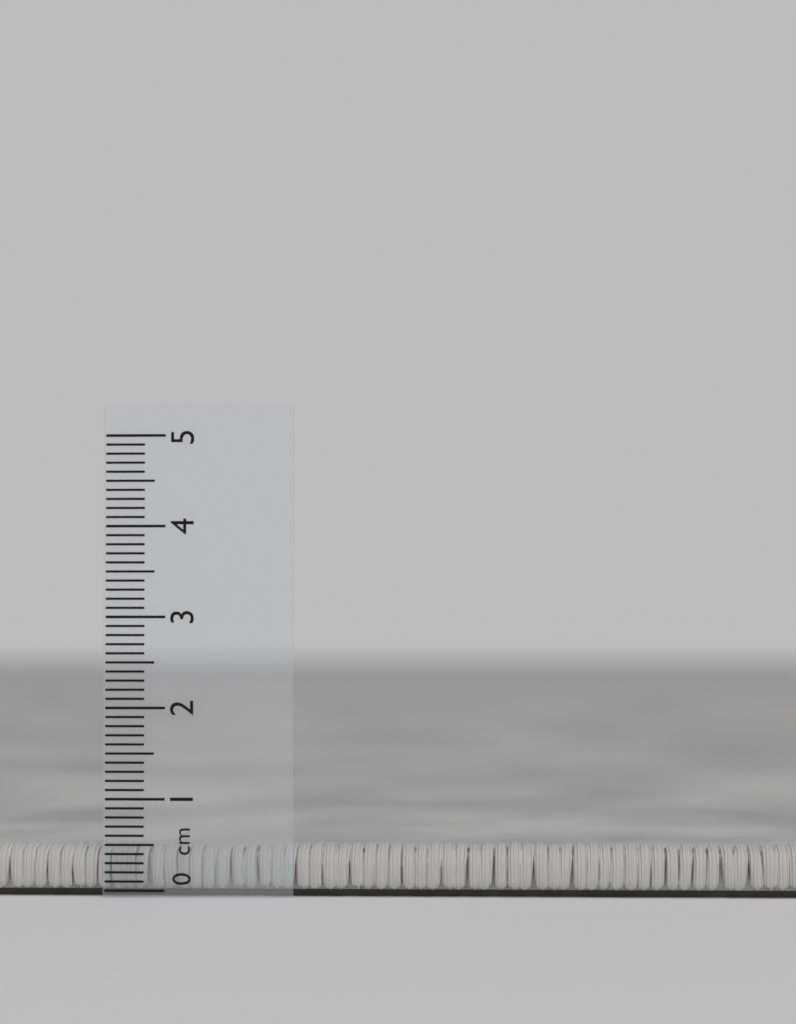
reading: 0.5 cm
